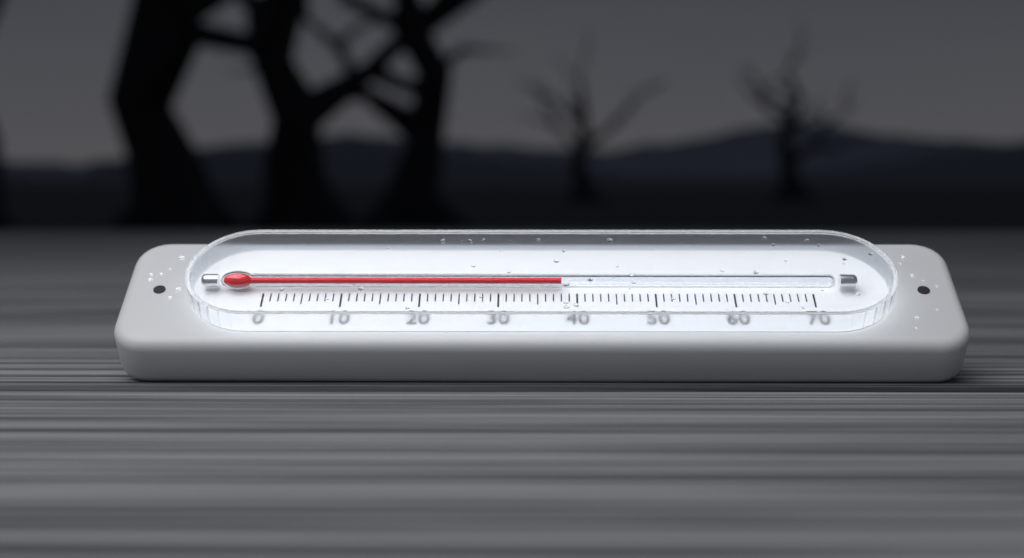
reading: 38 (no unit)
